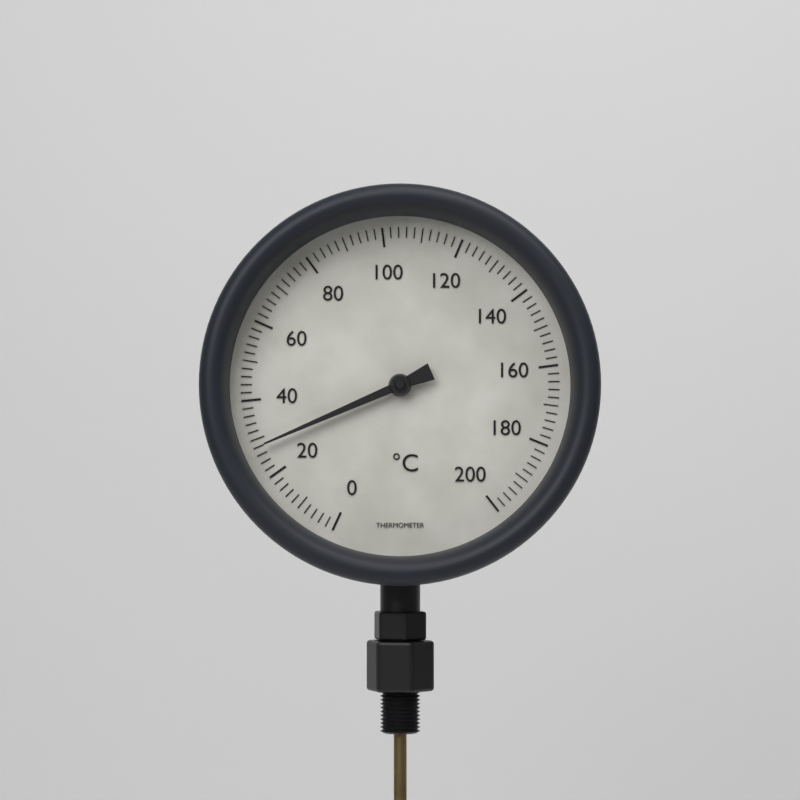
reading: 28 °C
